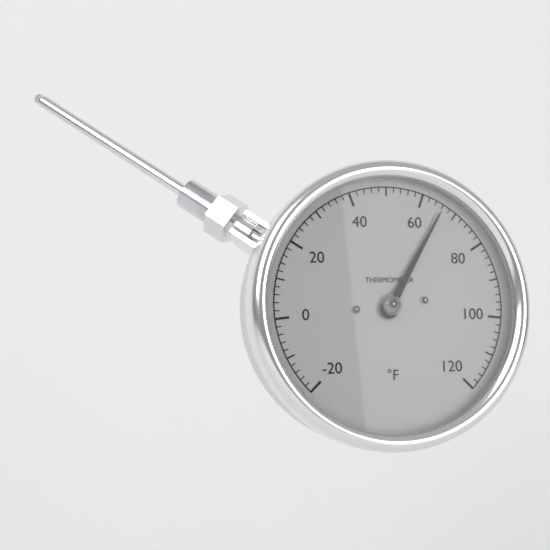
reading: 66 °F
